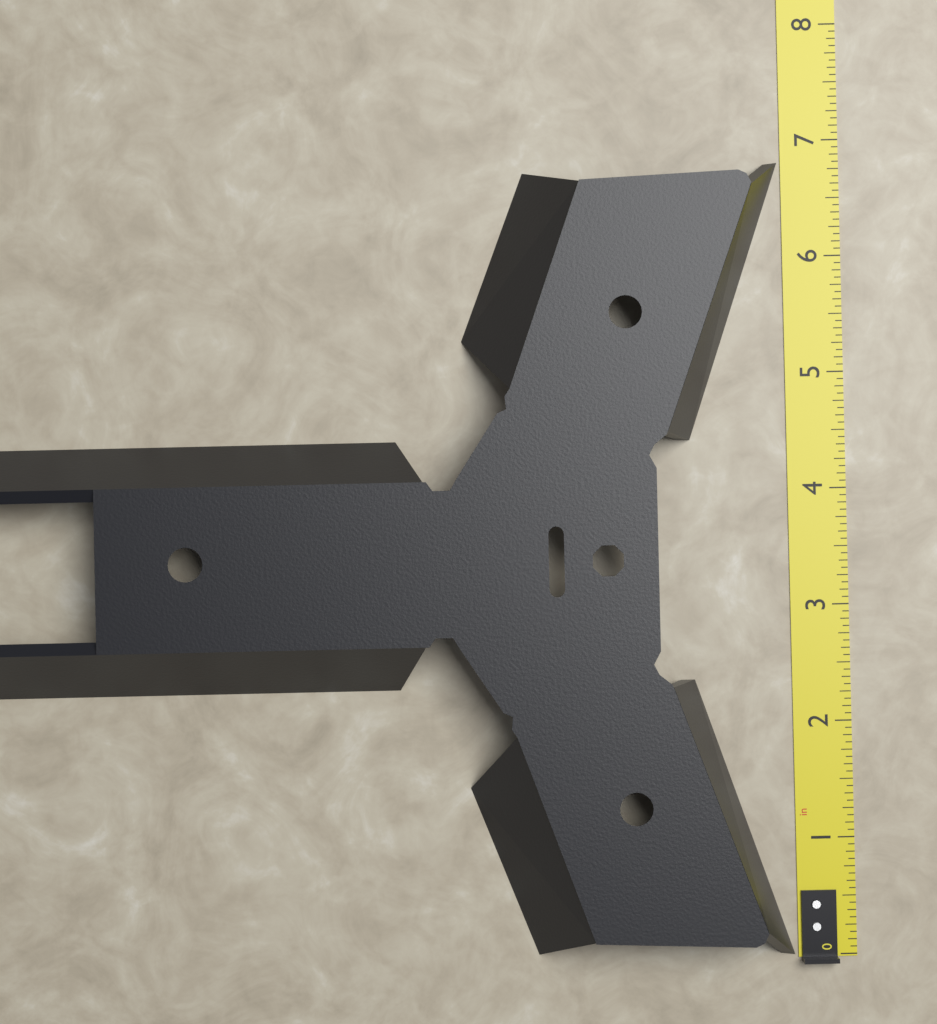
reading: 6.8125 in
